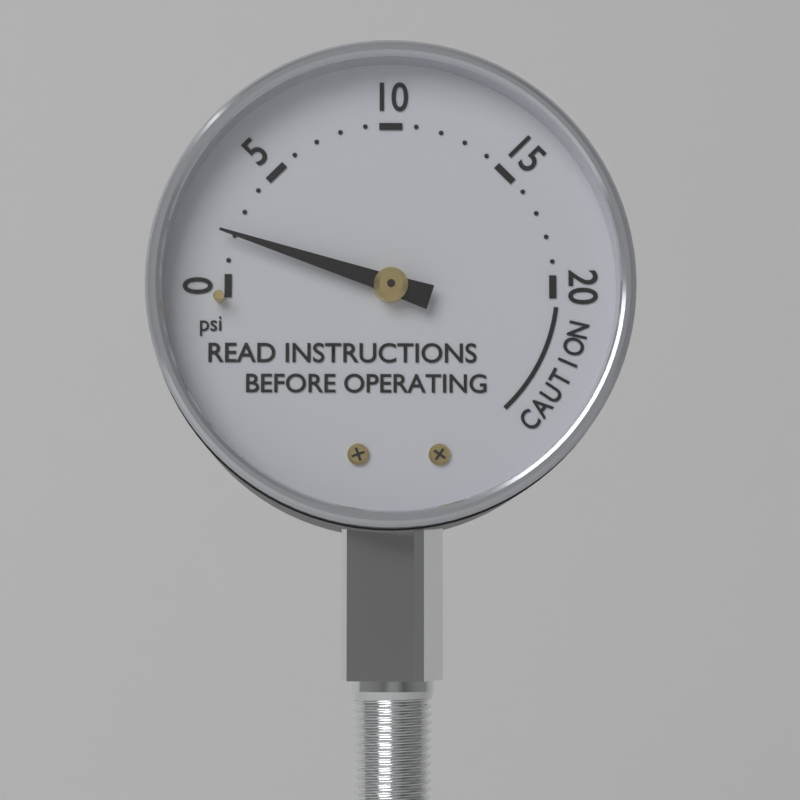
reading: 2 psi
